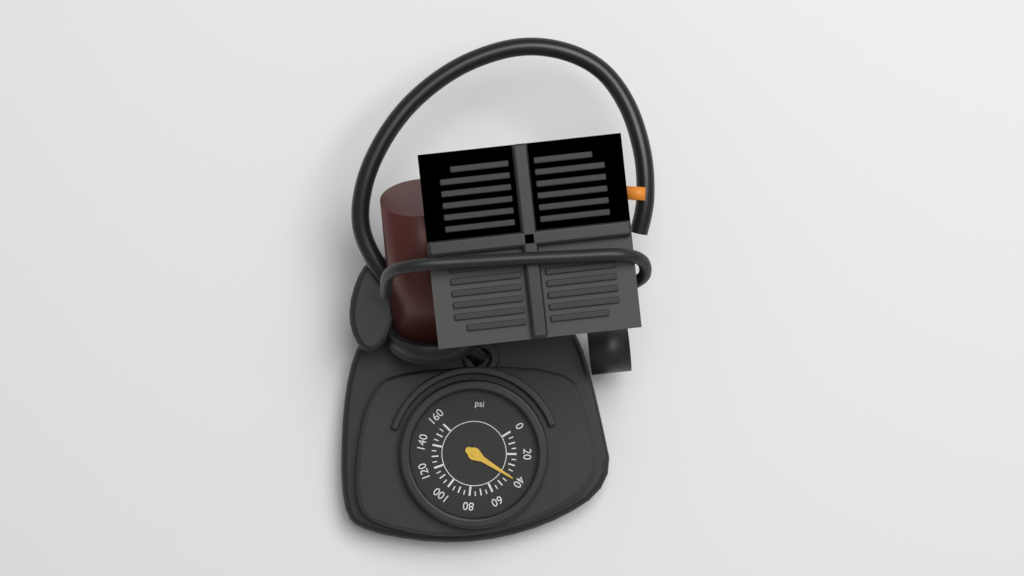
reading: 40 psi
